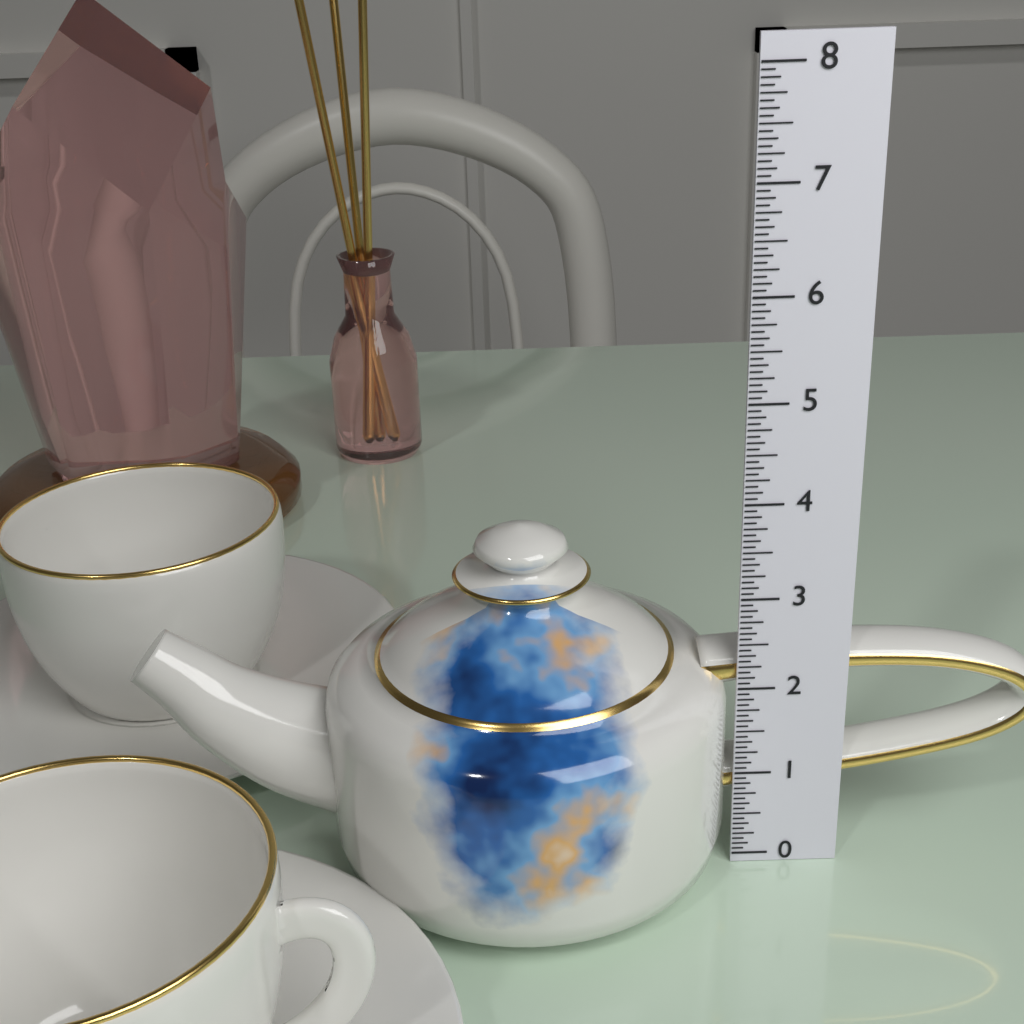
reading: 3.6875 (no unit)
